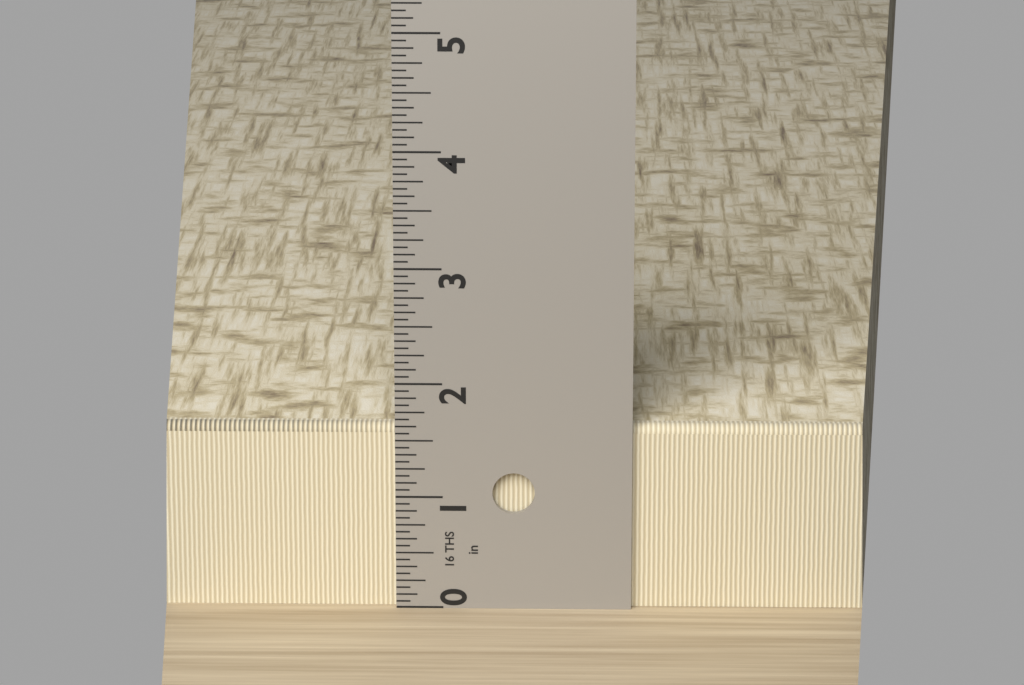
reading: 1.6250 in
